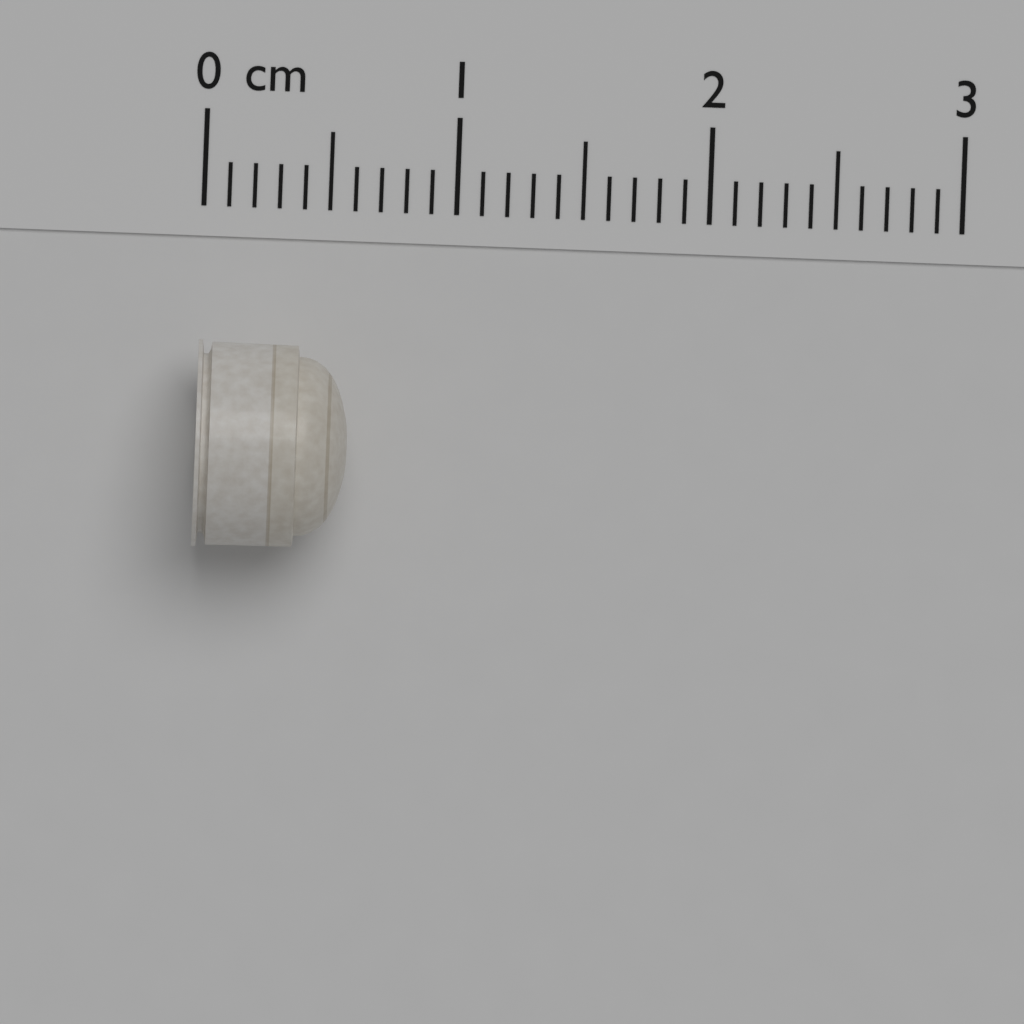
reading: 0.6 cm
